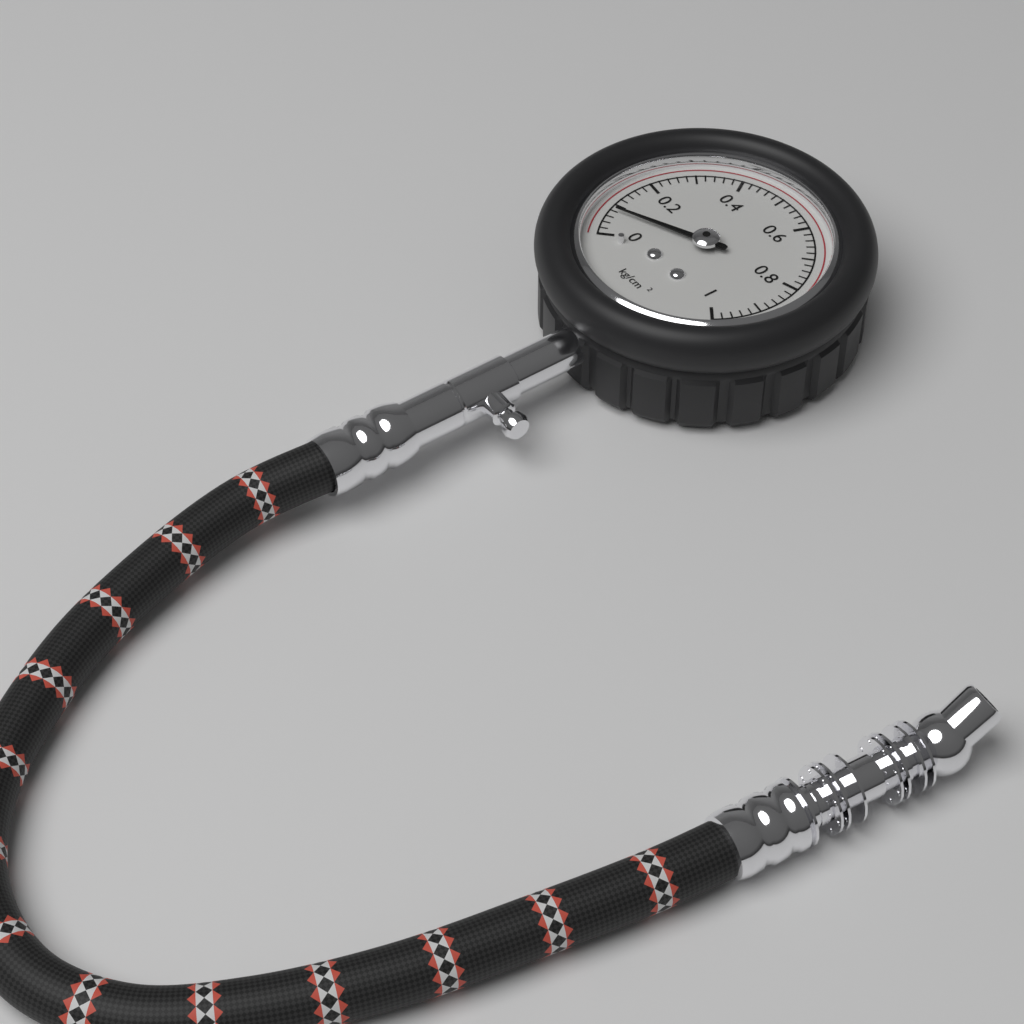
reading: 0.08 kg/cm²
